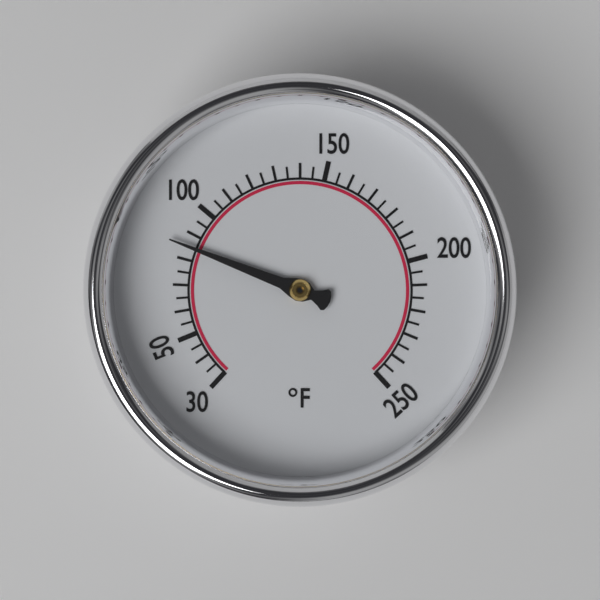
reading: 85 °F
